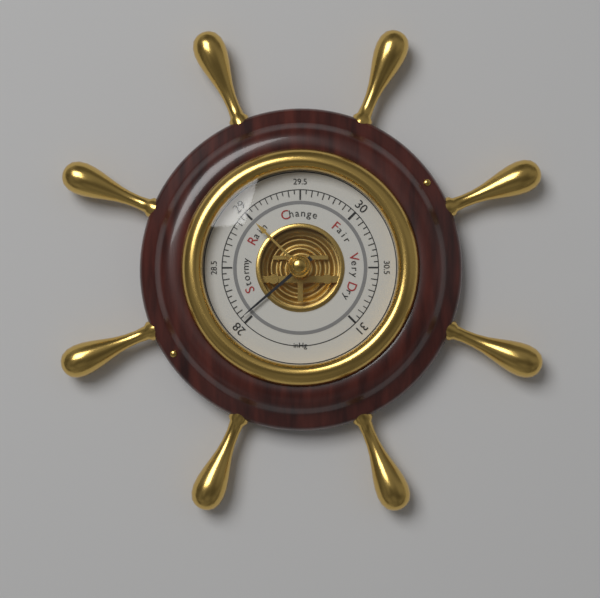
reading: 28.05 inHg
